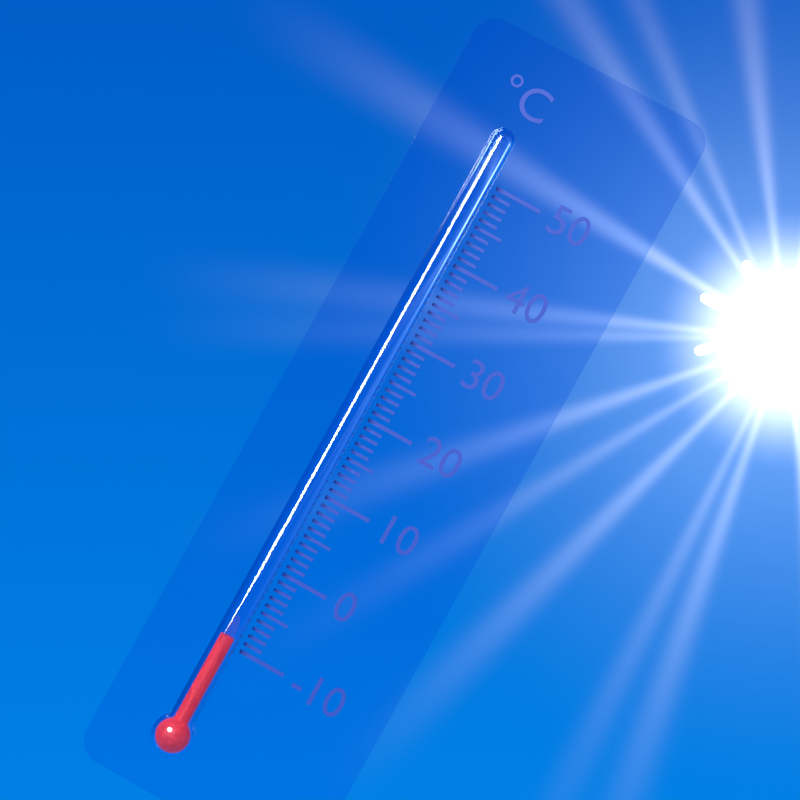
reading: -9 °C
